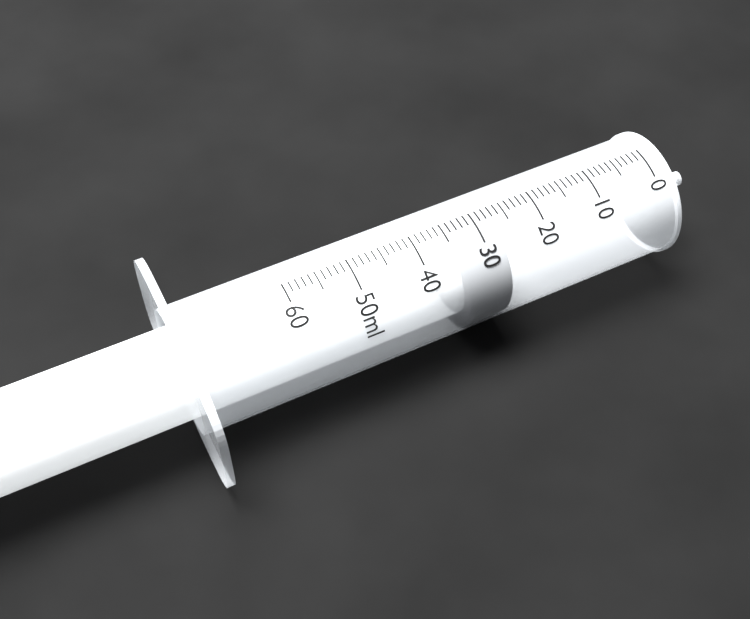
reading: 27 ml
